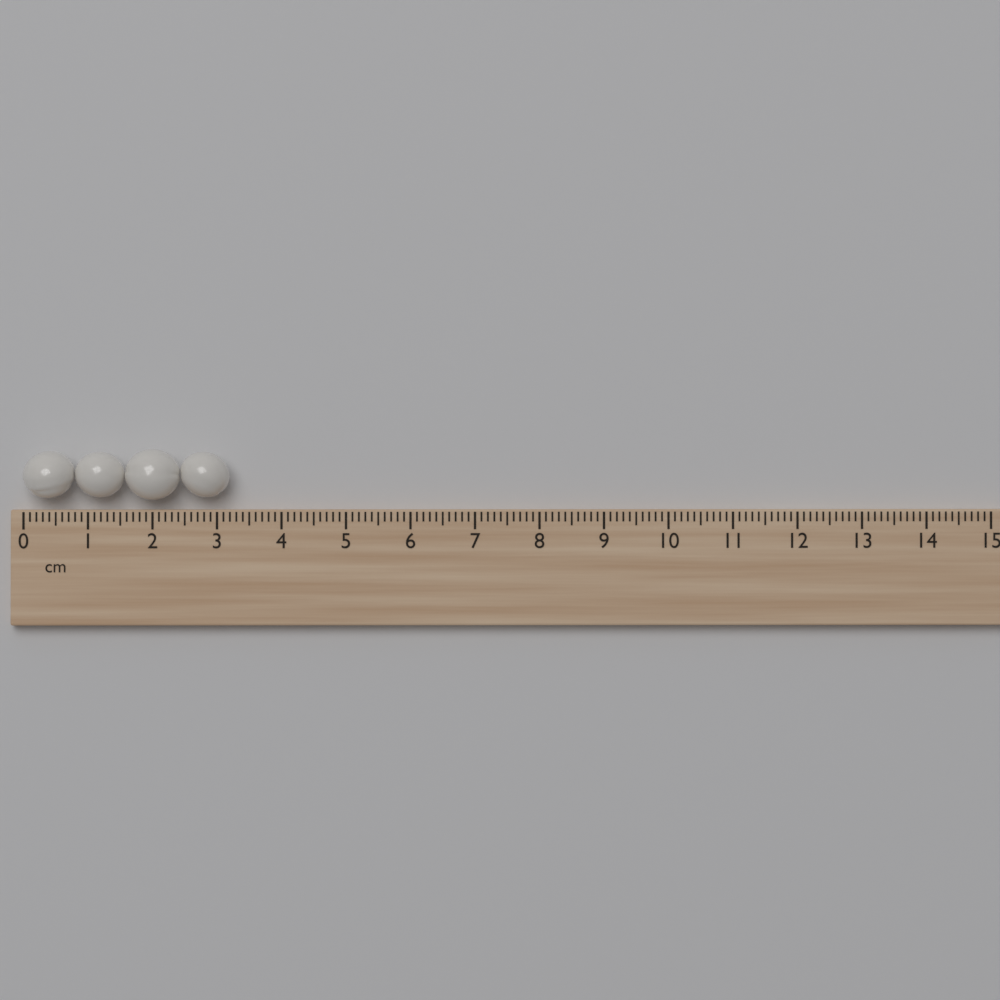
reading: 3.2 cm
